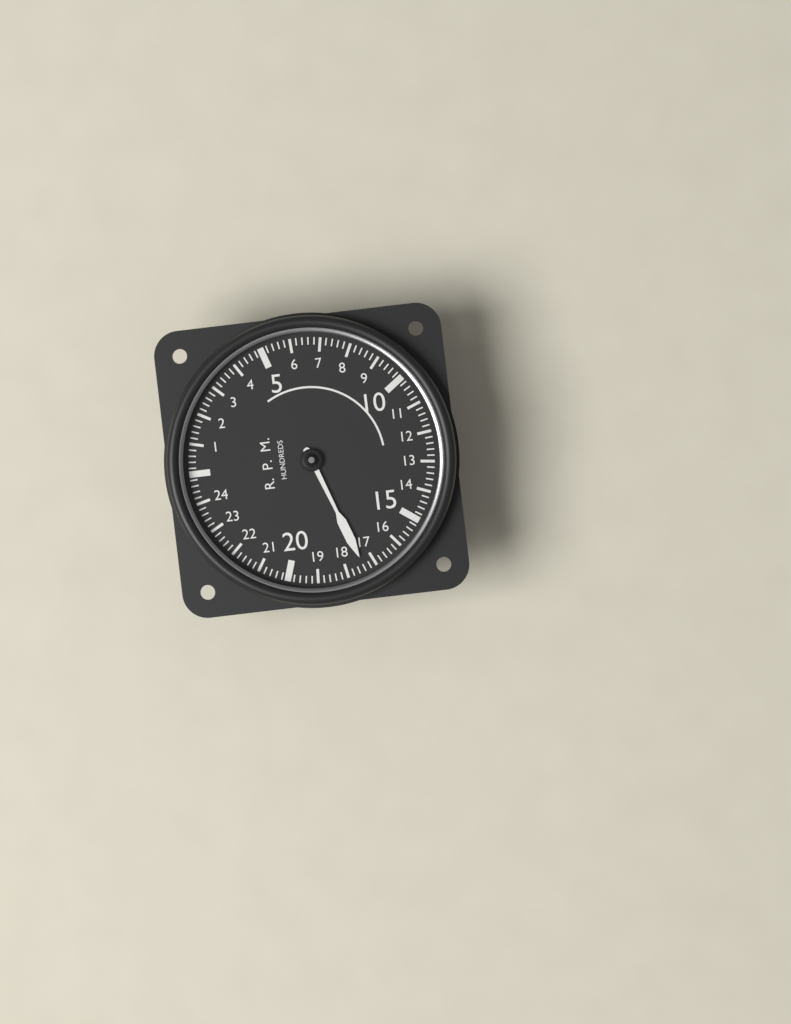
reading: 17.4 RPM x100
